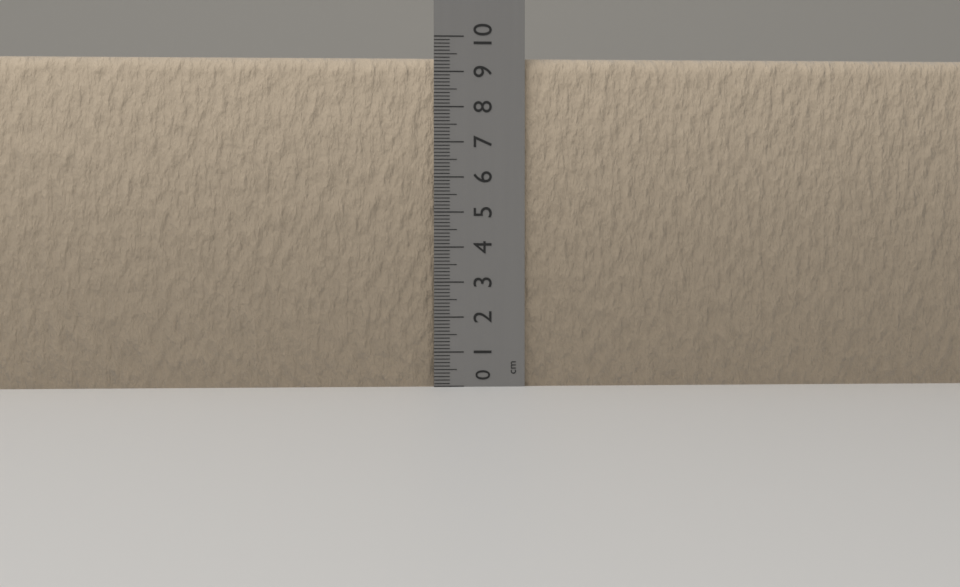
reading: 9.4 cm
